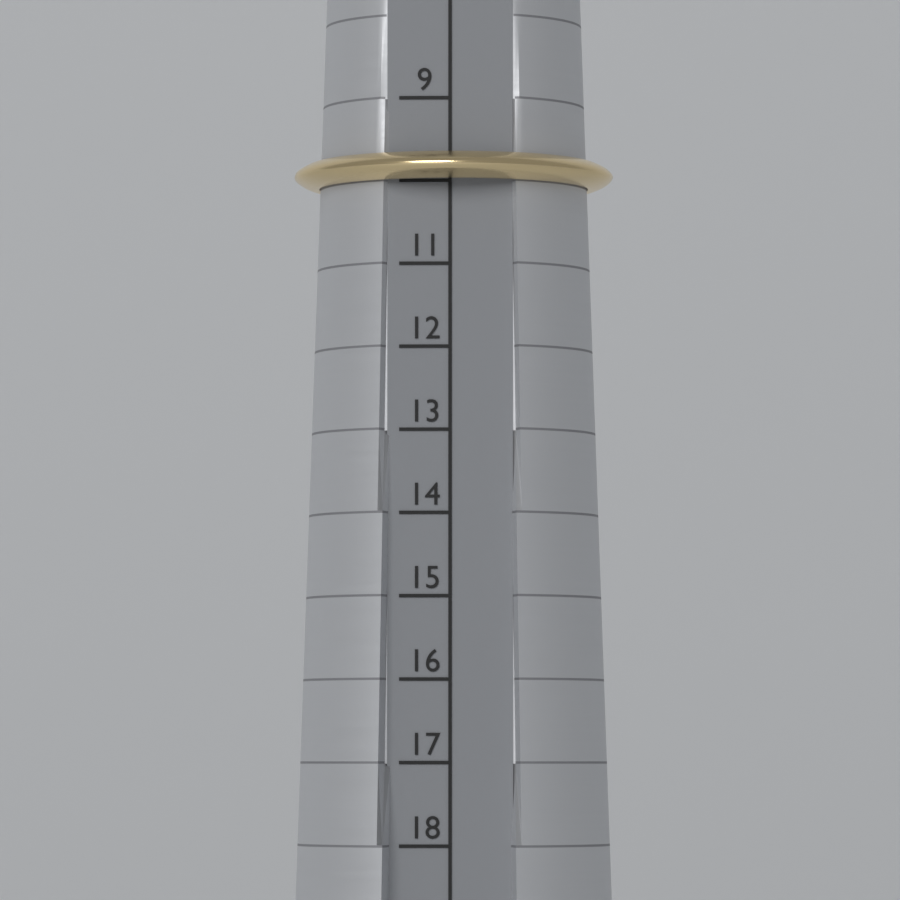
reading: 10 (no unit)
